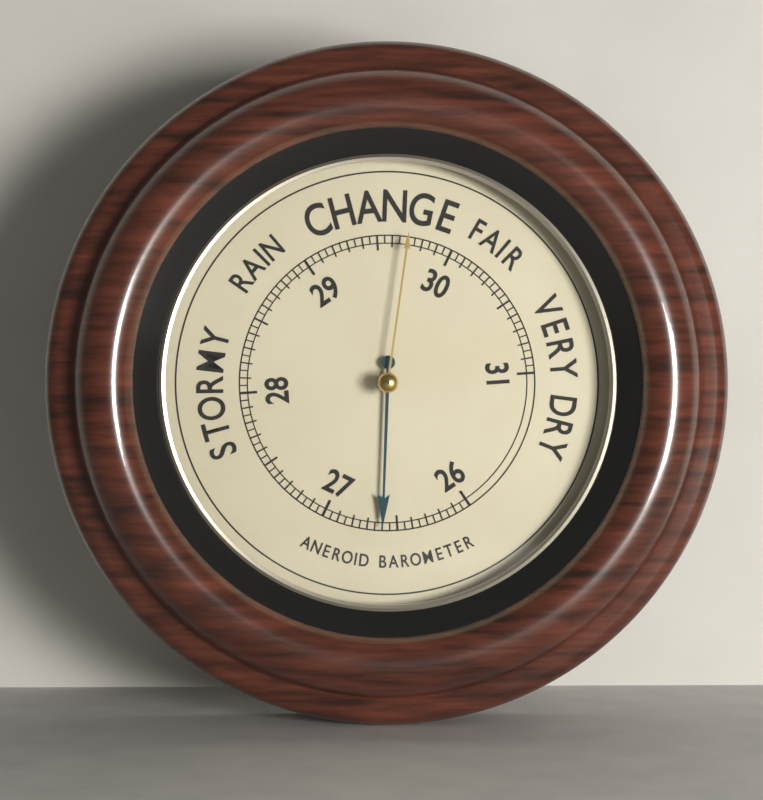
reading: 26.60 (no unit)
